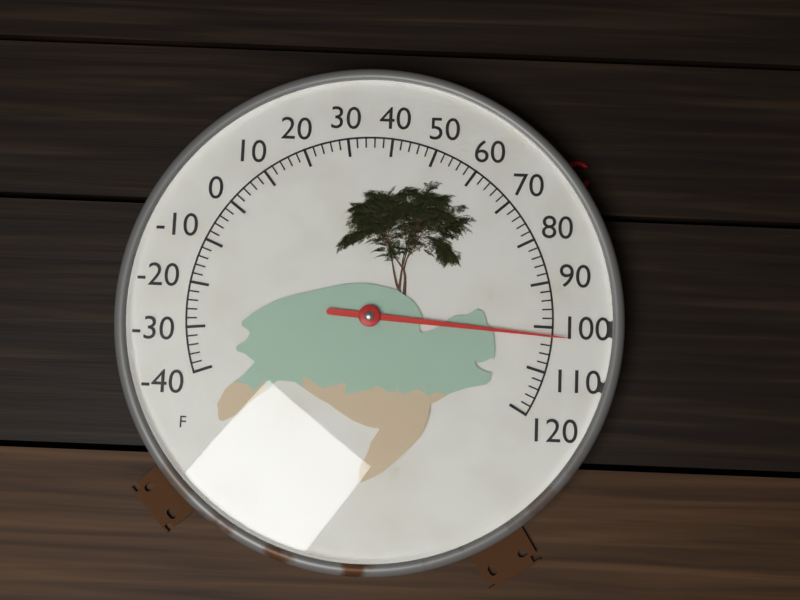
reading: 102 °F
